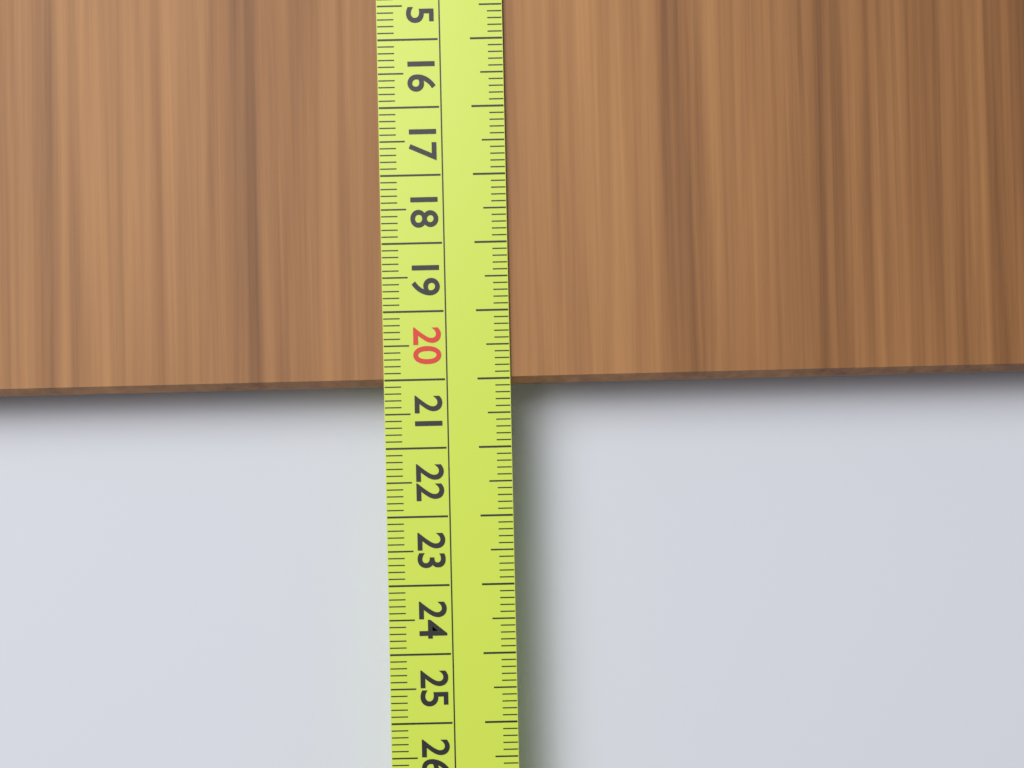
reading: 20.1 cm
